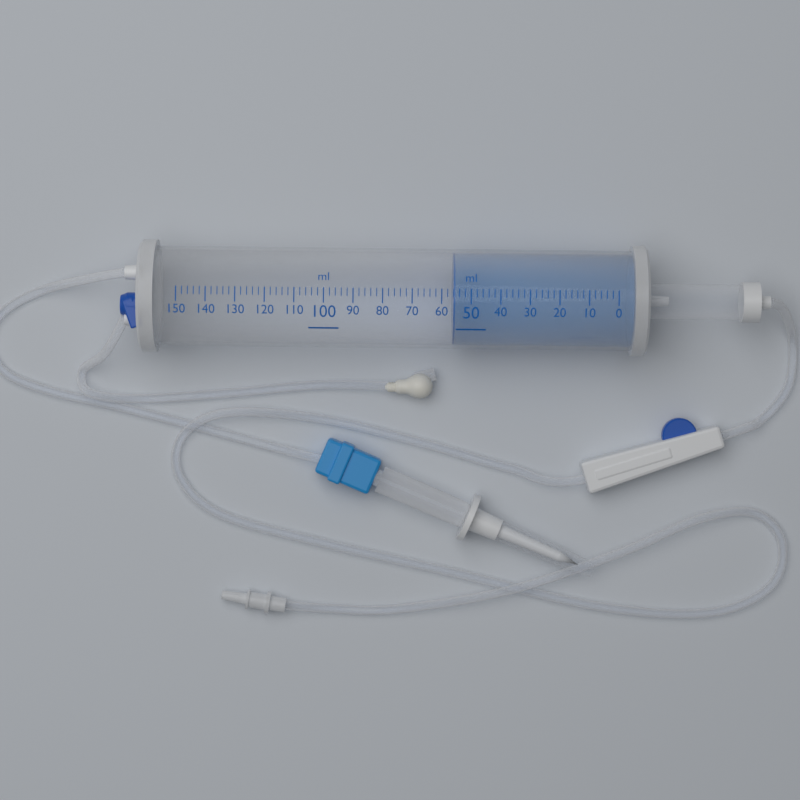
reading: 56 ml
